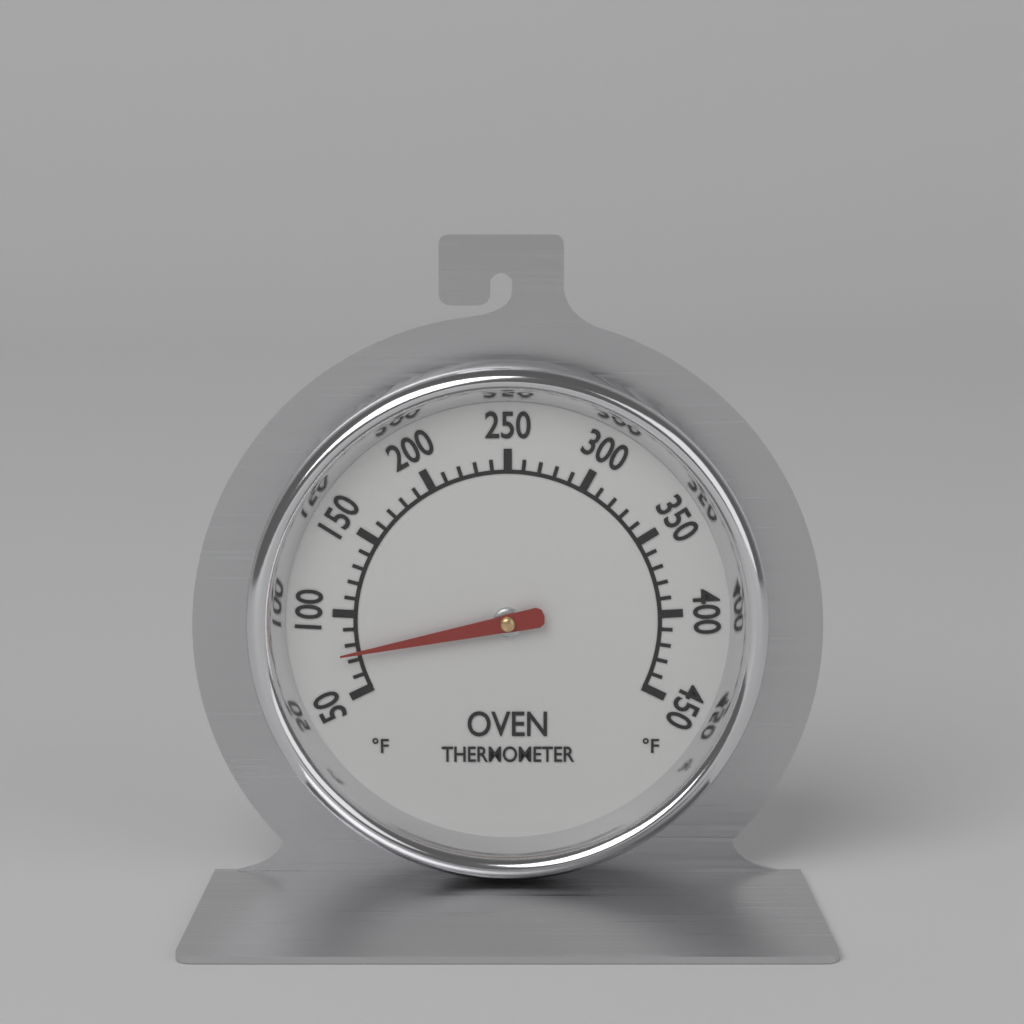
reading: 75 °F
